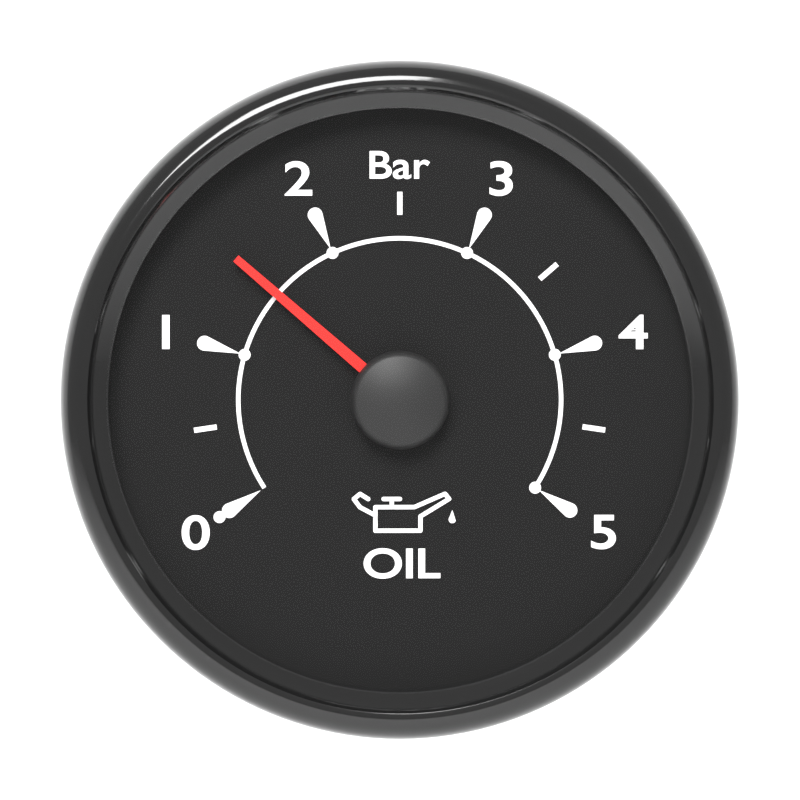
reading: 1.5 bar
